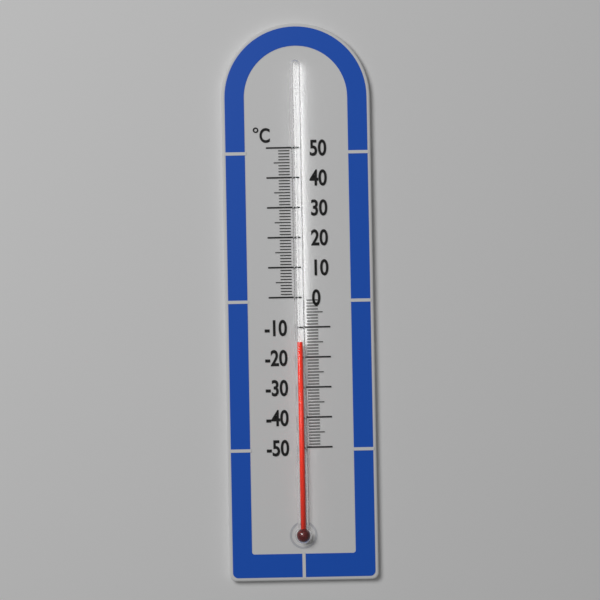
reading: -15 °C
